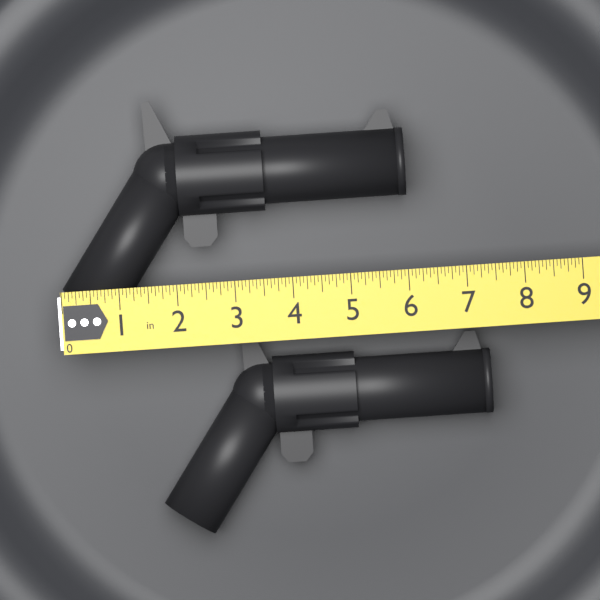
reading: 6.0625 in
